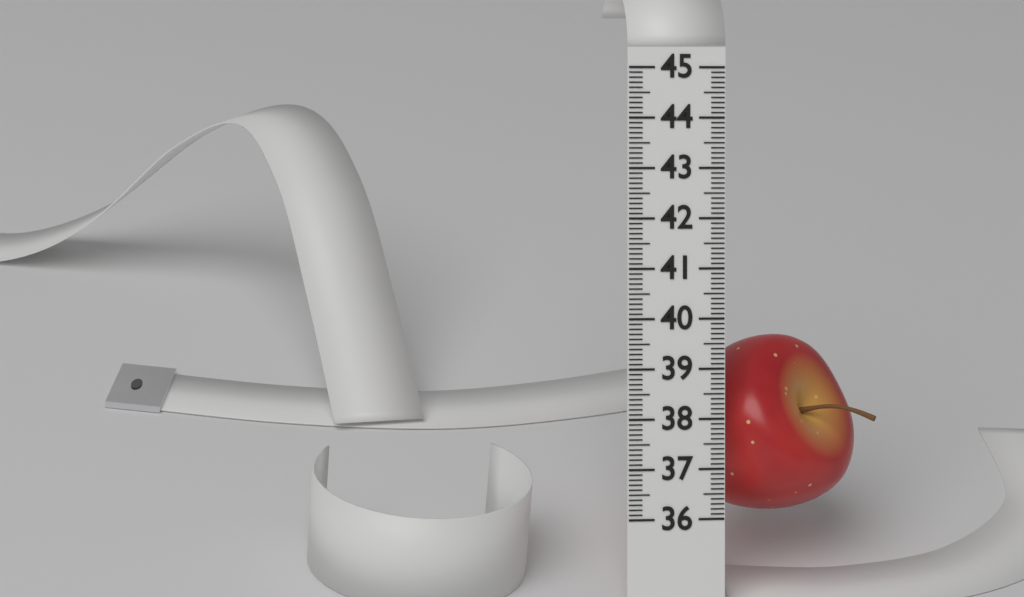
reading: 39.6 (no unit)
